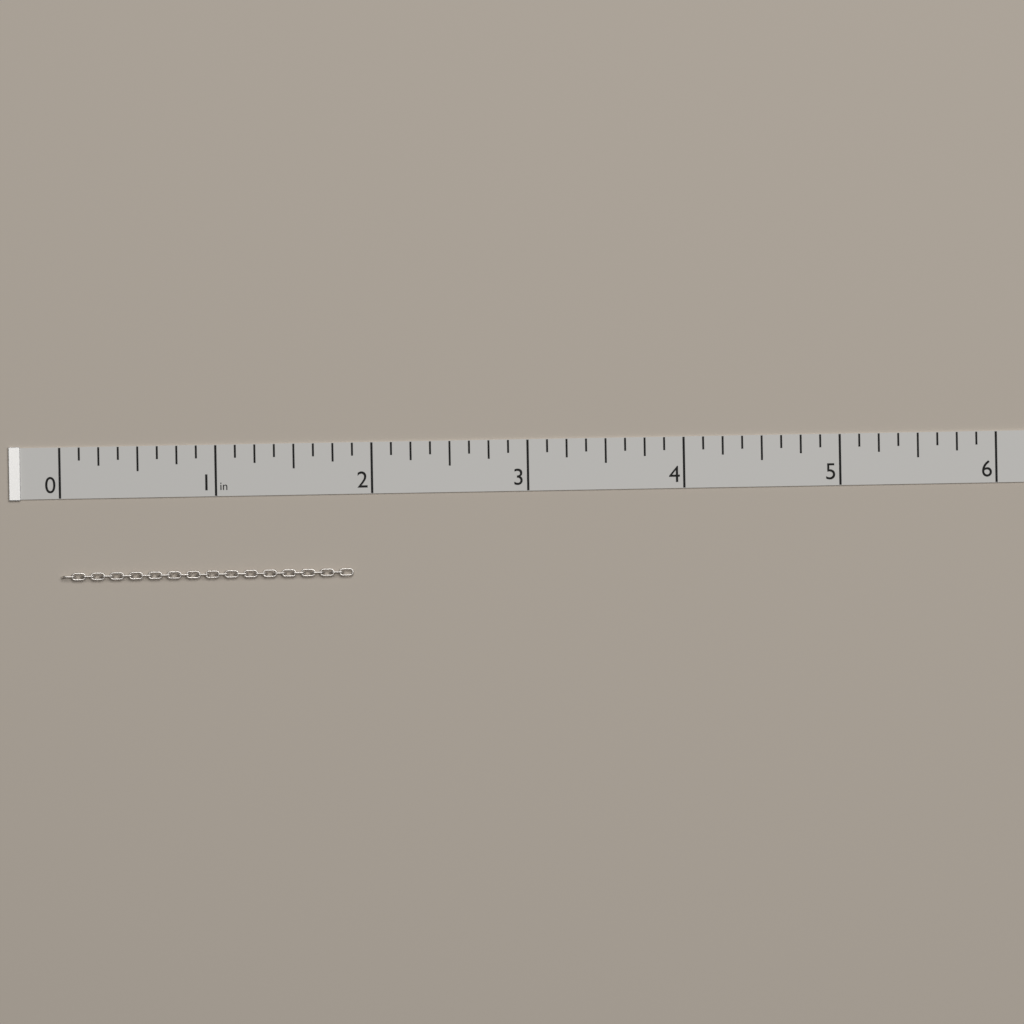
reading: 1.875 in
